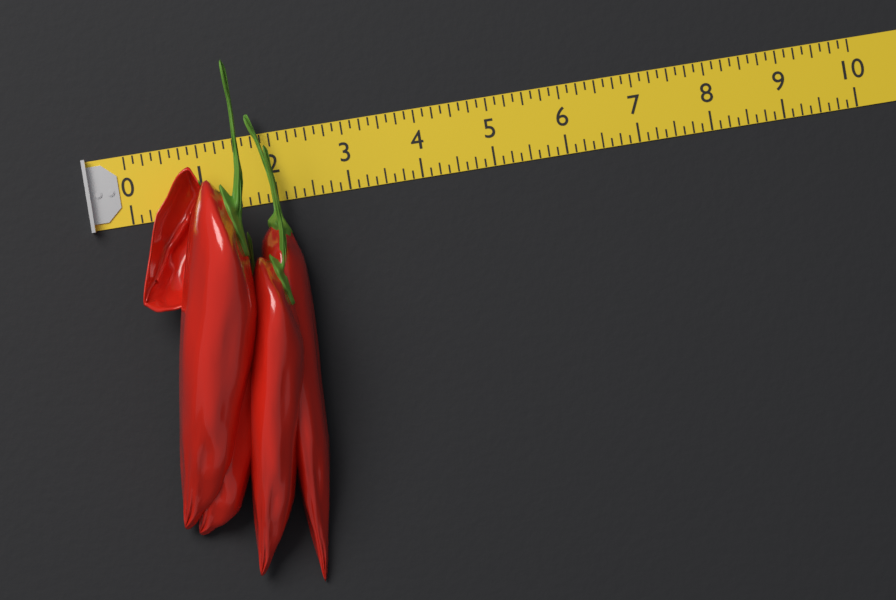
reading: 2.250 (no unit)
